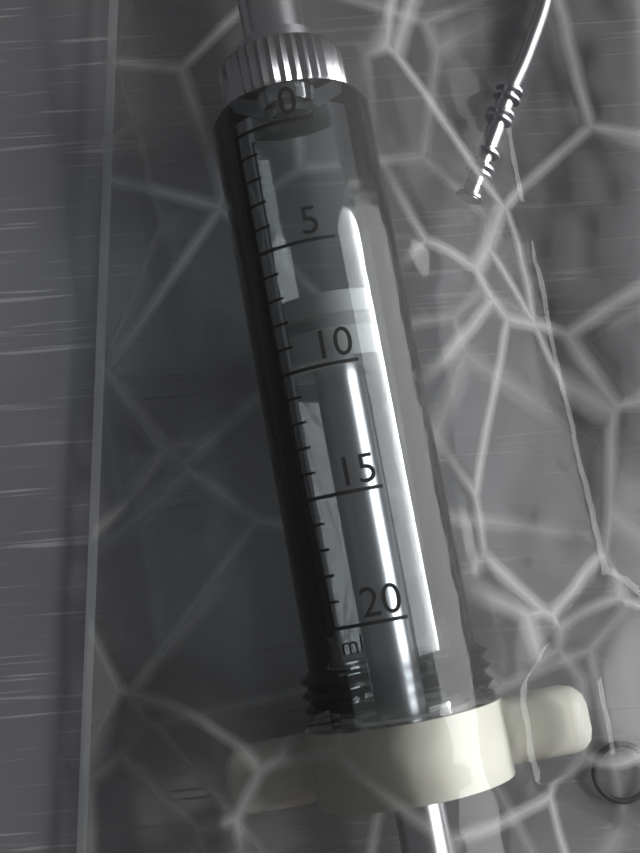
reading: 7 ml
